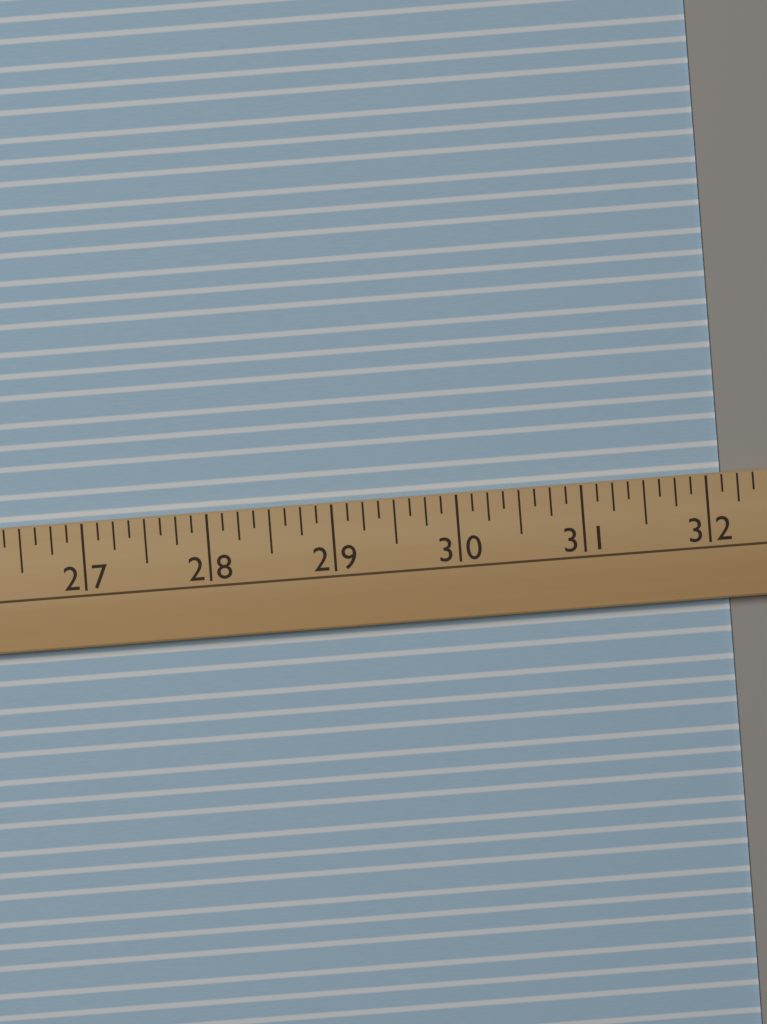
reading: 32.125 (no unit)
